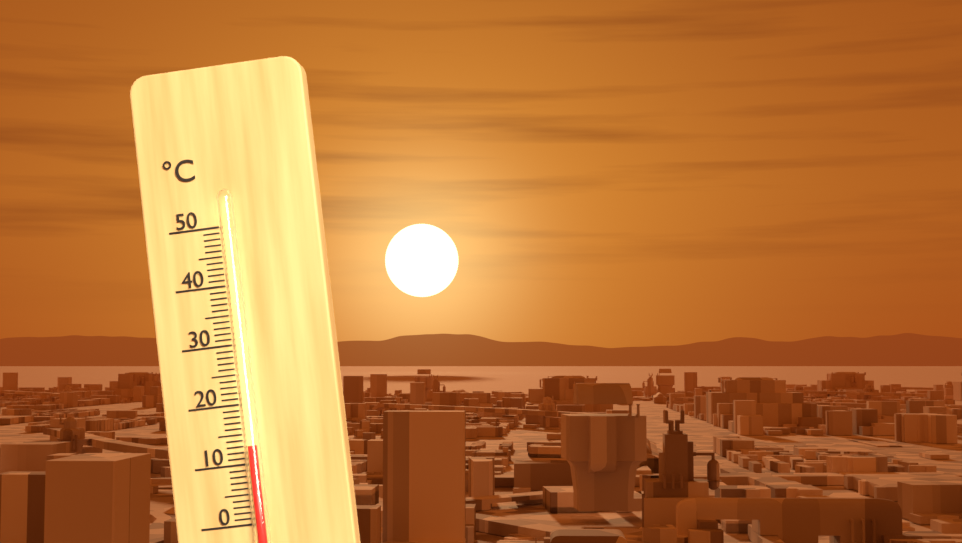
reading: 13 °C
